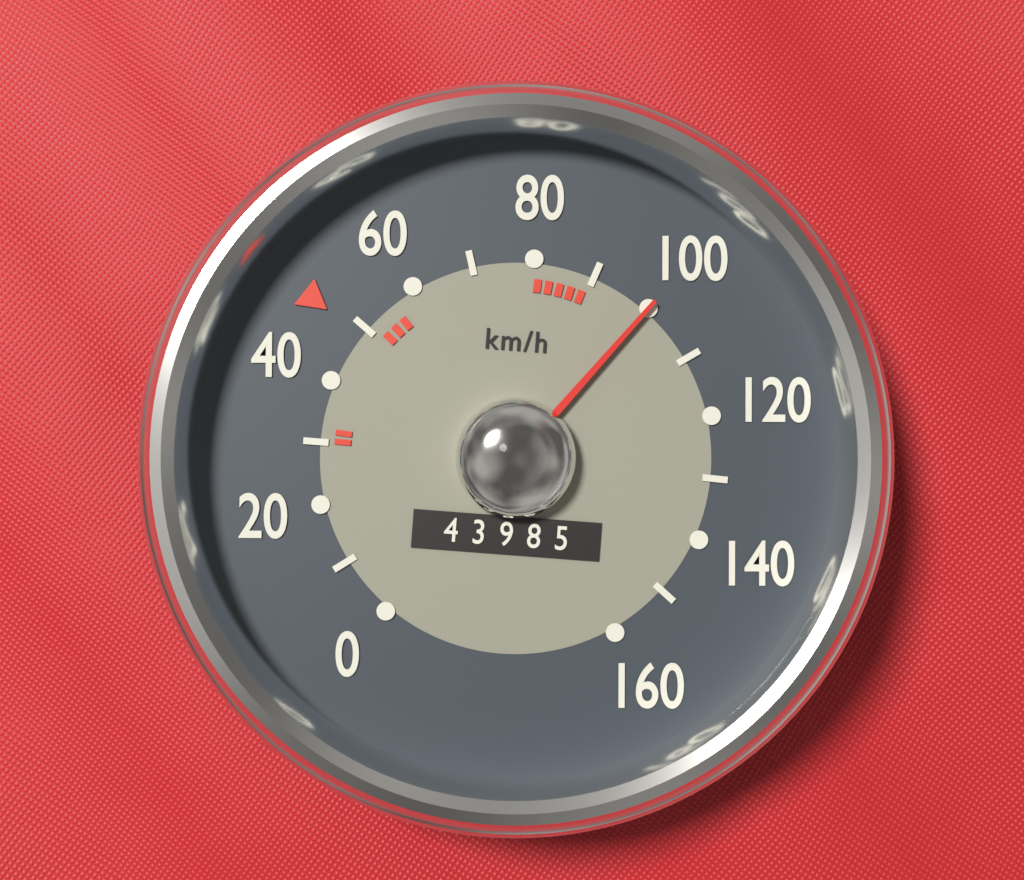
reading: 100 km/h
